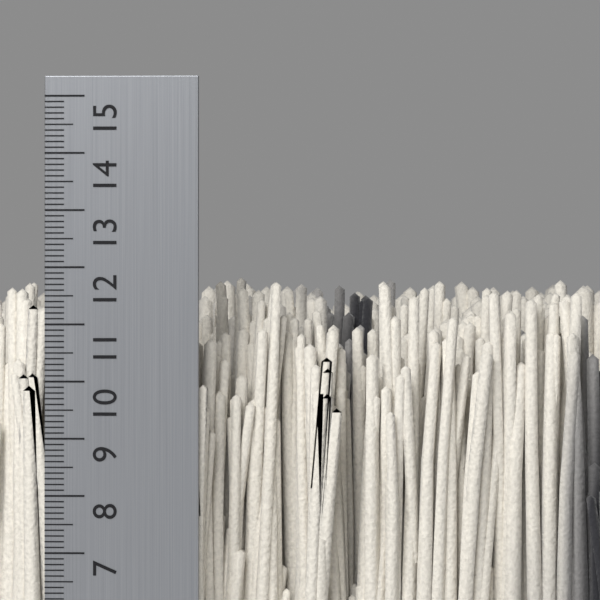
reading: 11.9 cm
